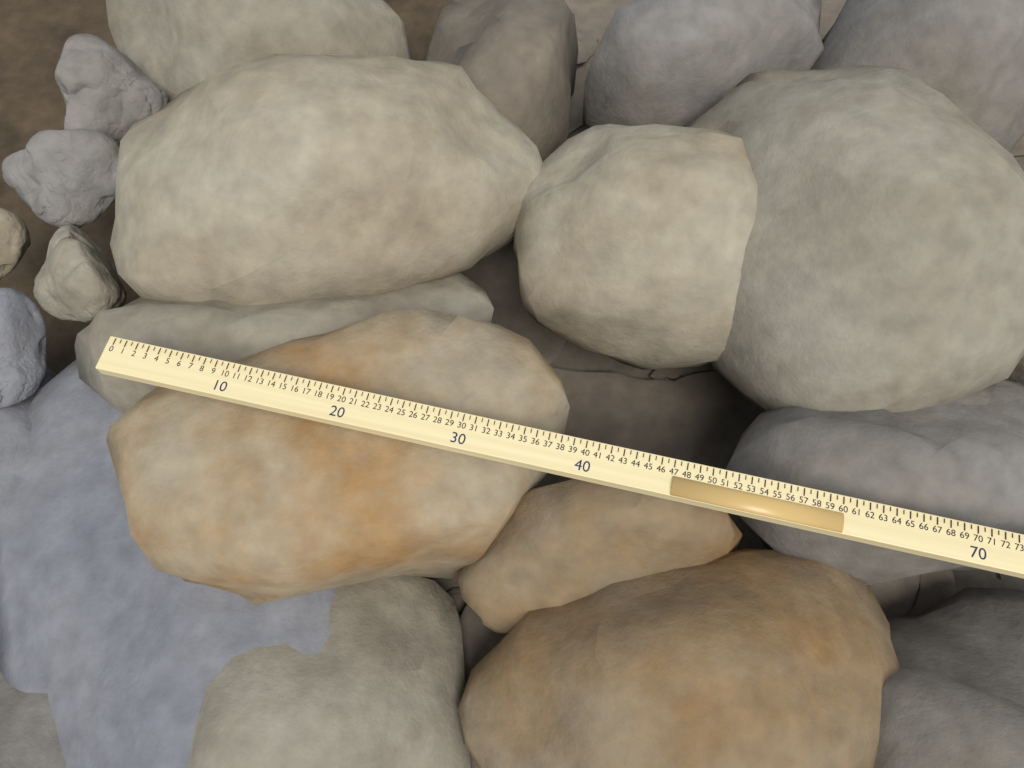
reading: 38.0 (no unit)
